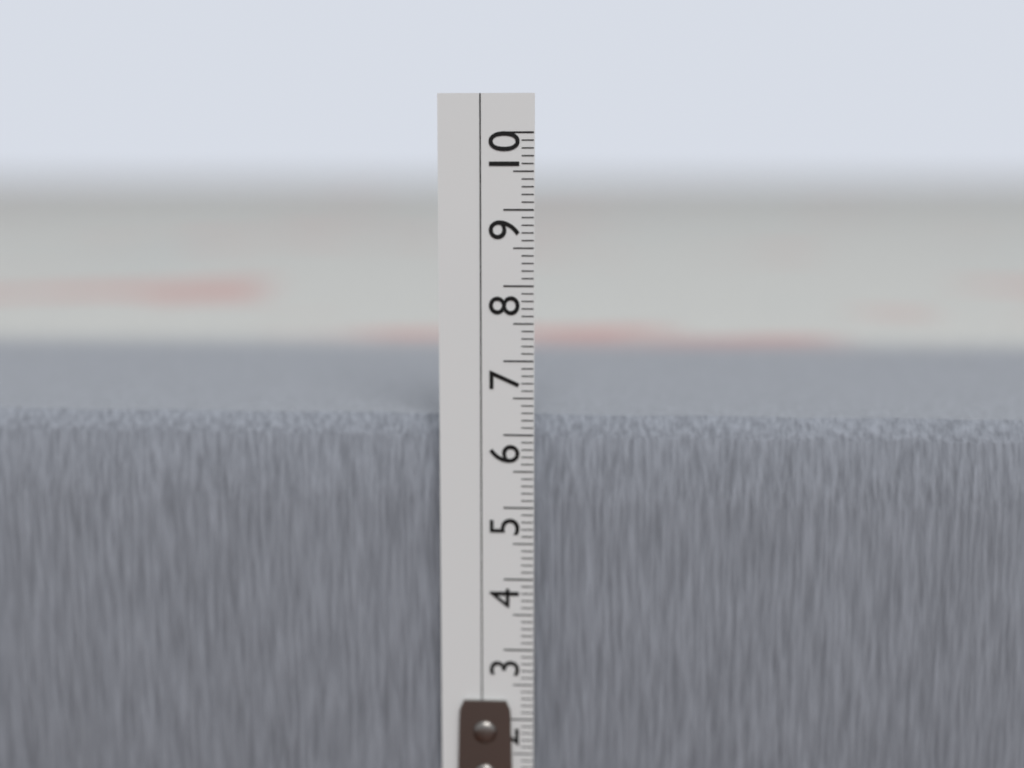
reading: 6.2 cm
